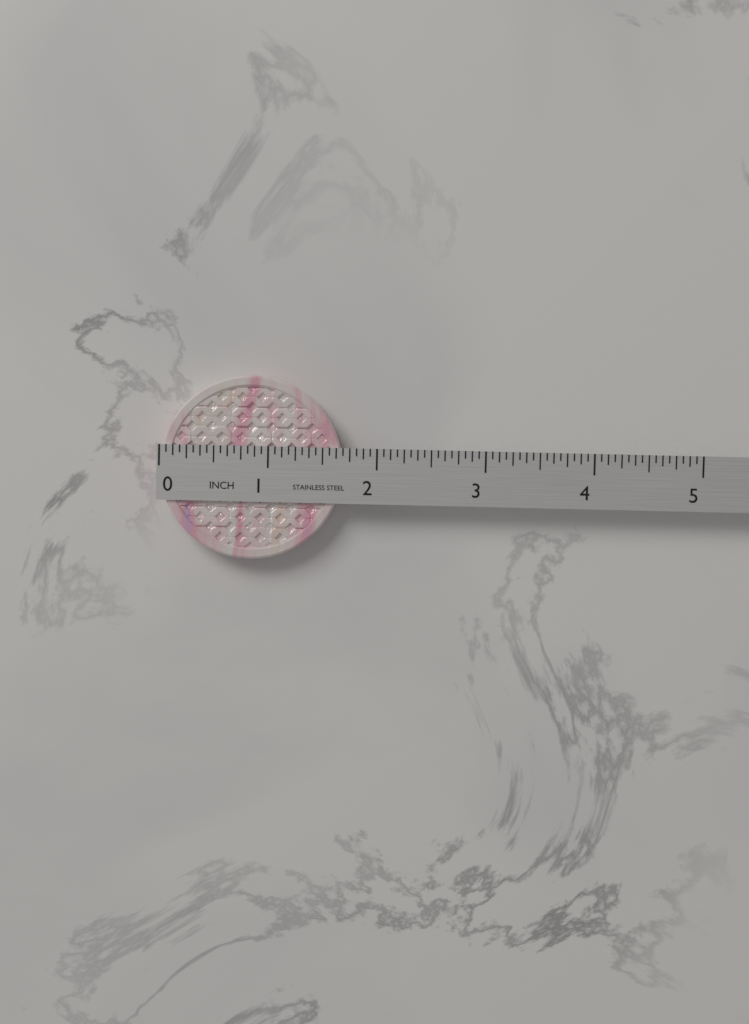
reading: 1.6875 in
